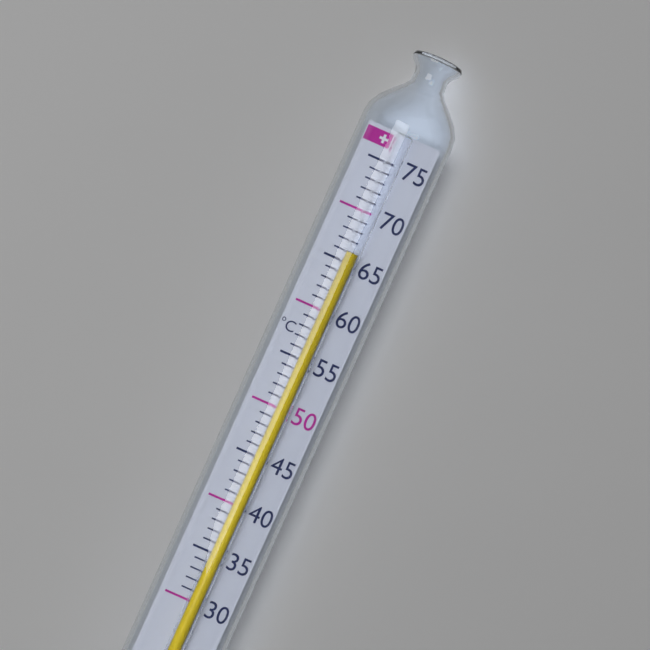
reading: 66 °C
